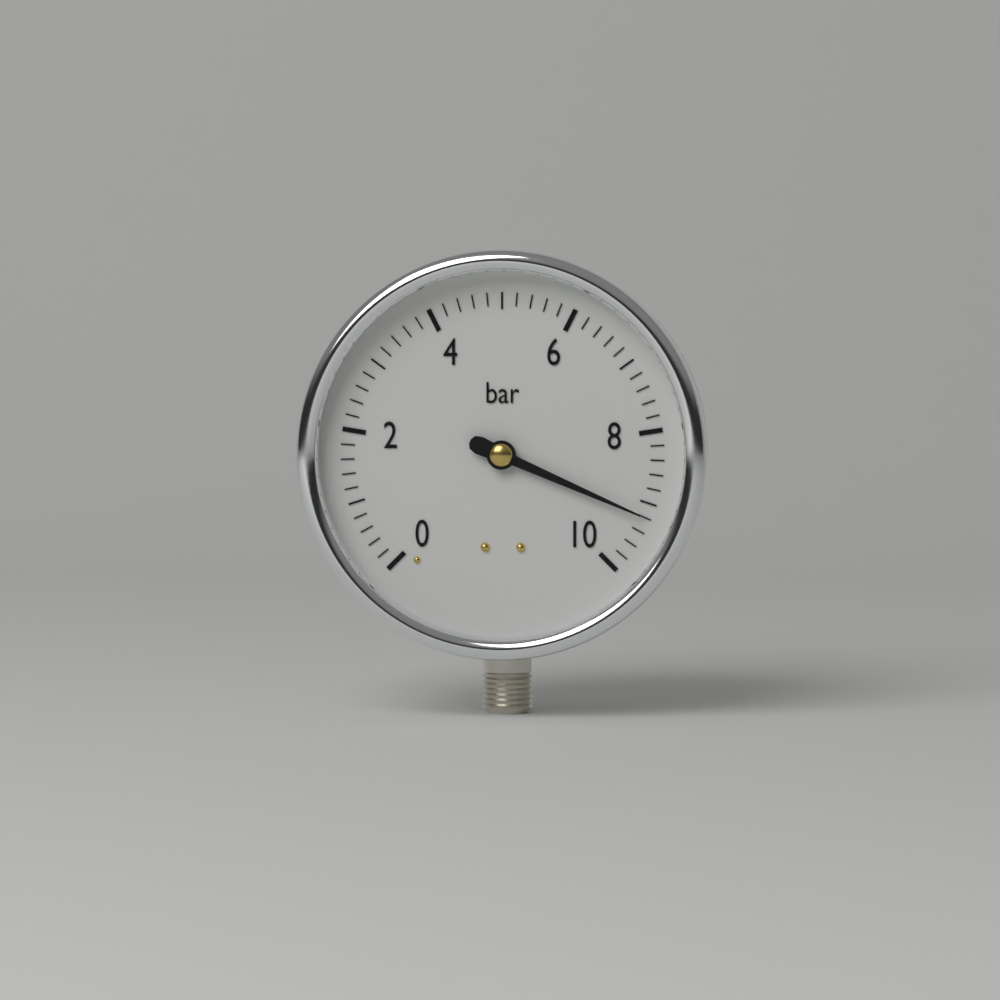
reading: 9.2 bar
